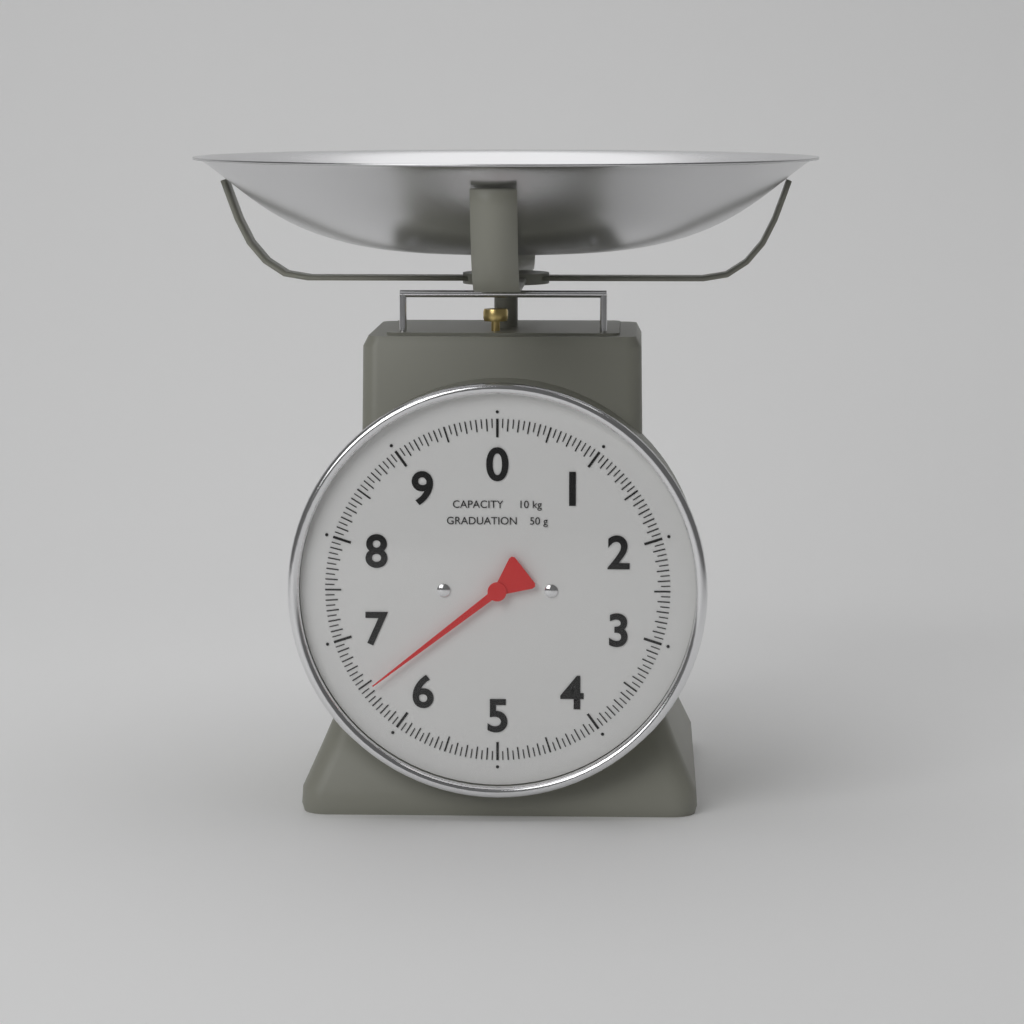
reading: 6.45 kg
